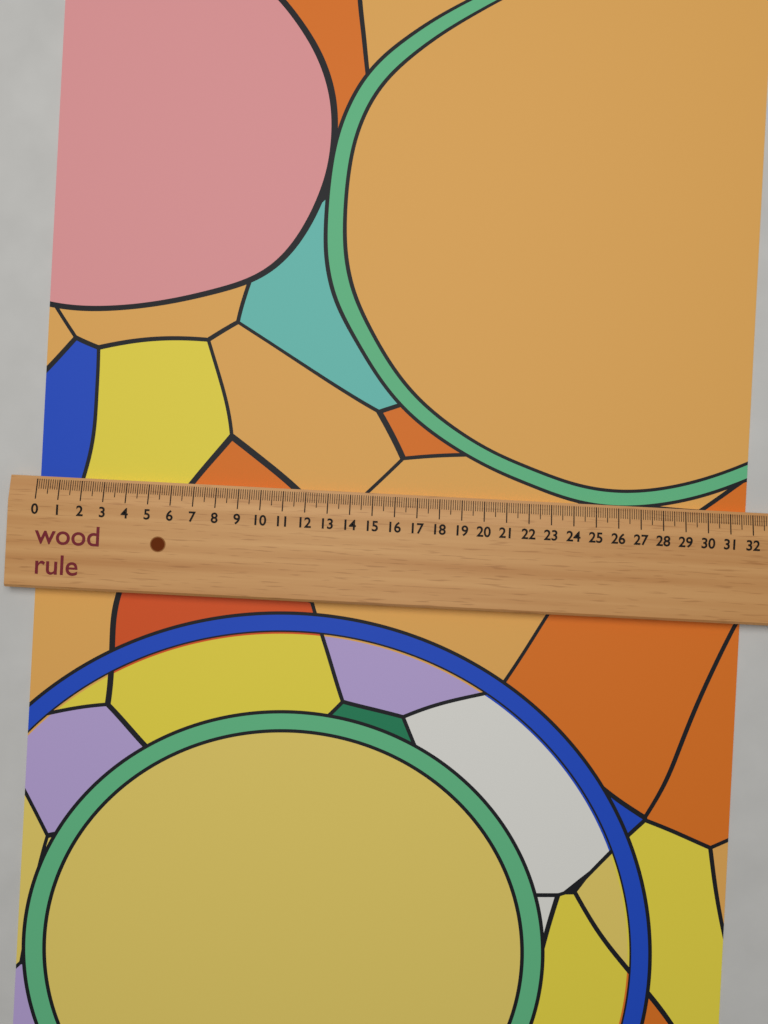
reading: 31.8 (no unit)
